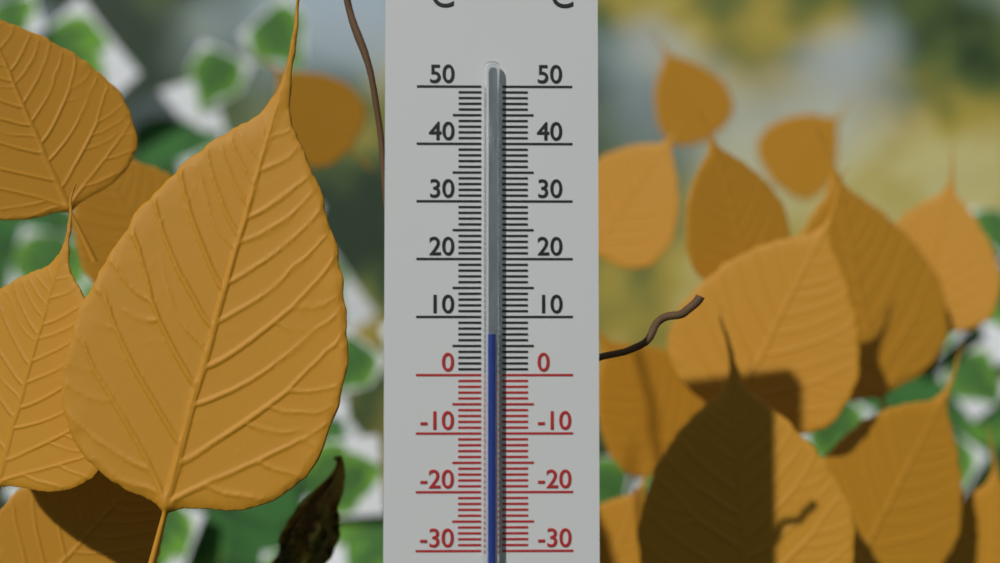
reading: 7 °C
